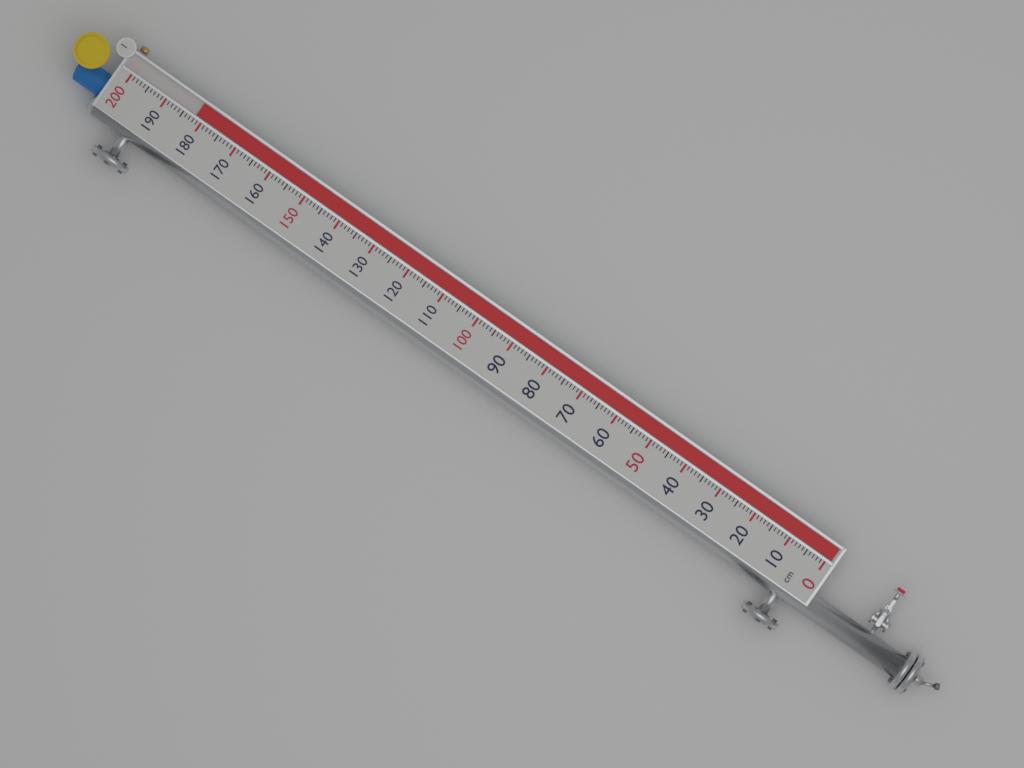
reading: 182 cm
